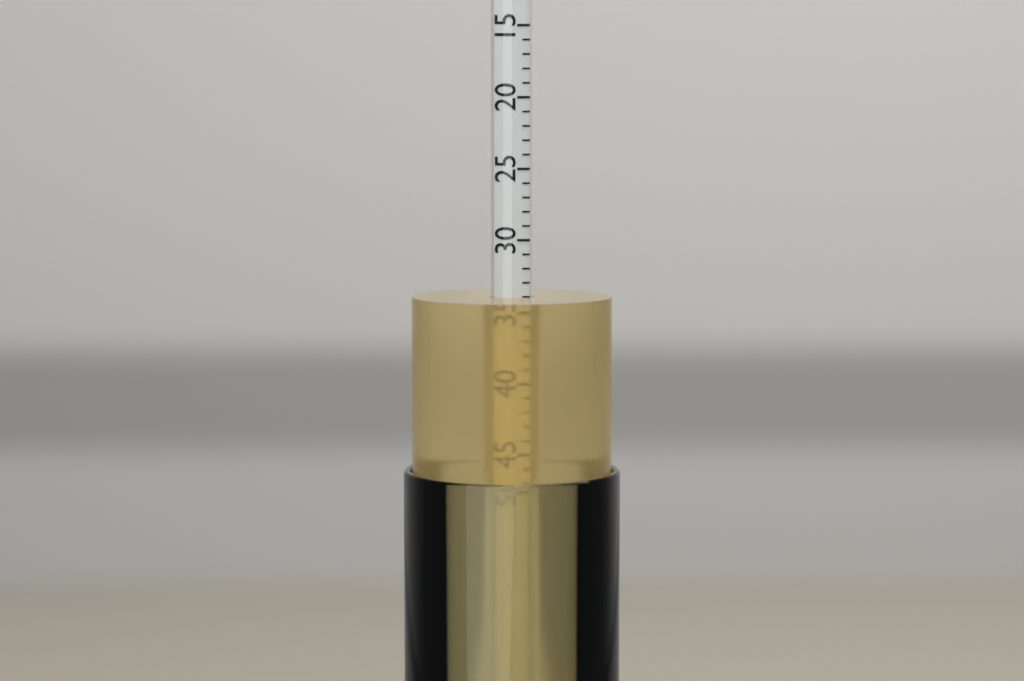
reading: 34 (no unit)
